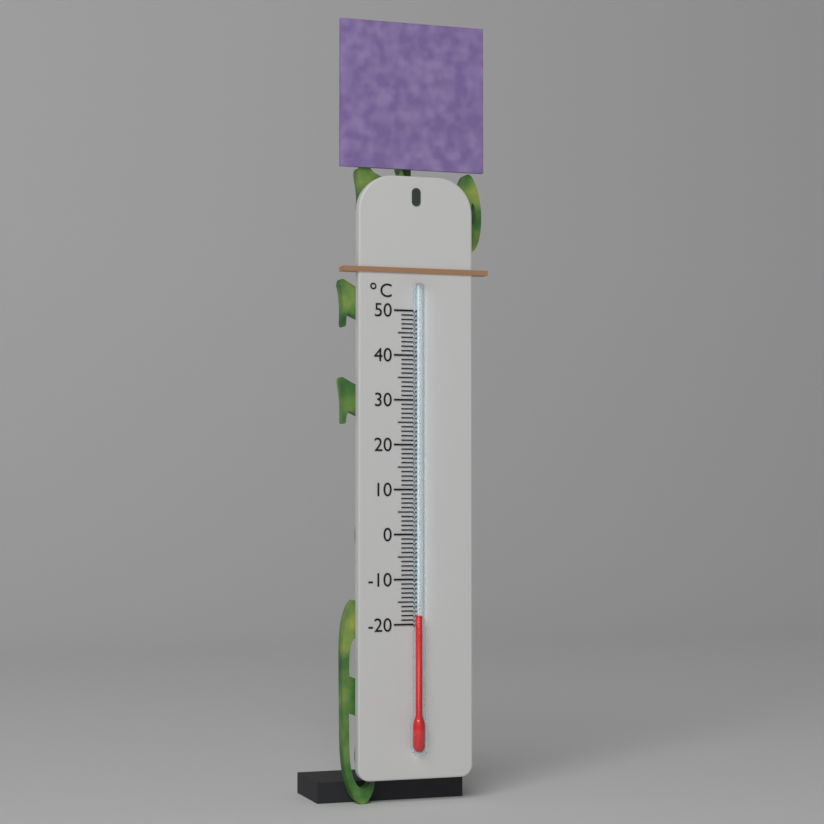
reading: -18 °C
